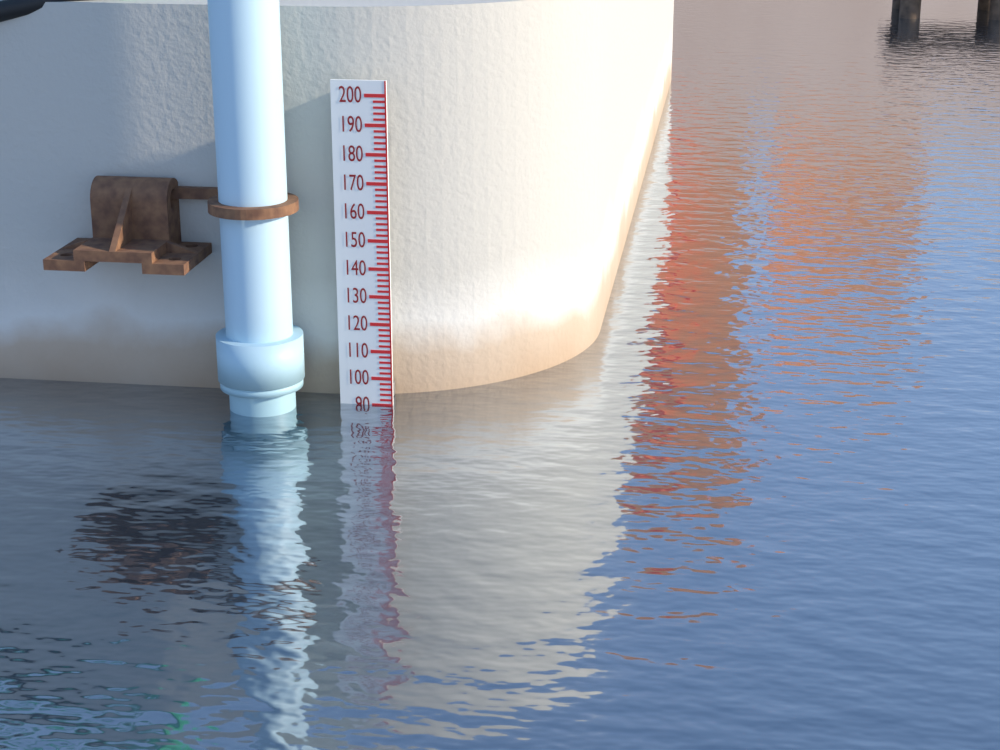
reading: 90 (no unit)
